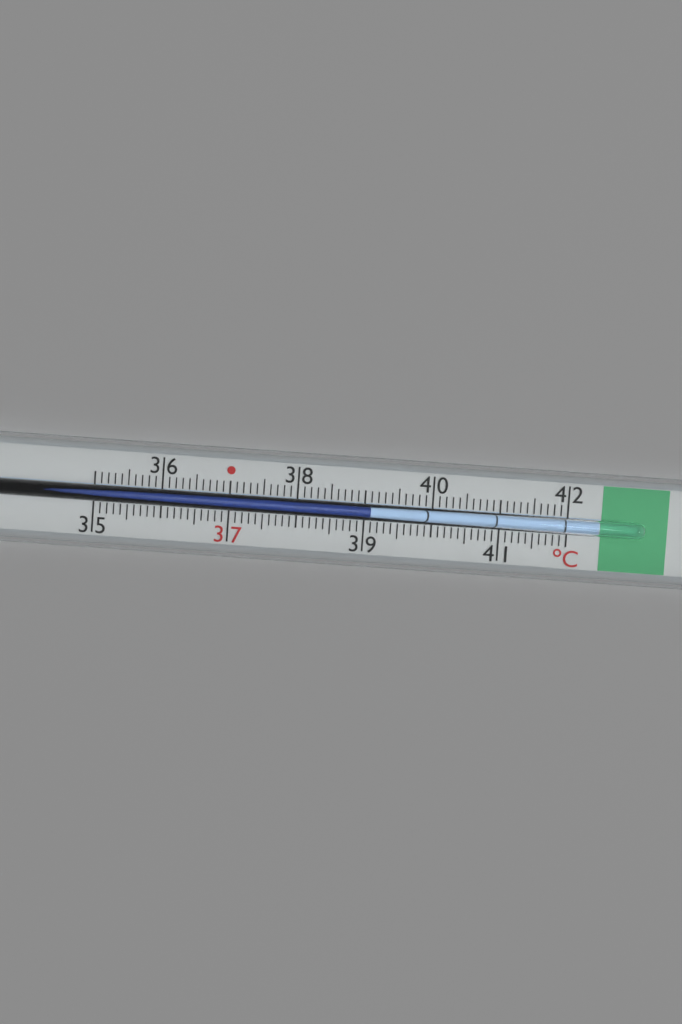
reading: 39.1 °C
